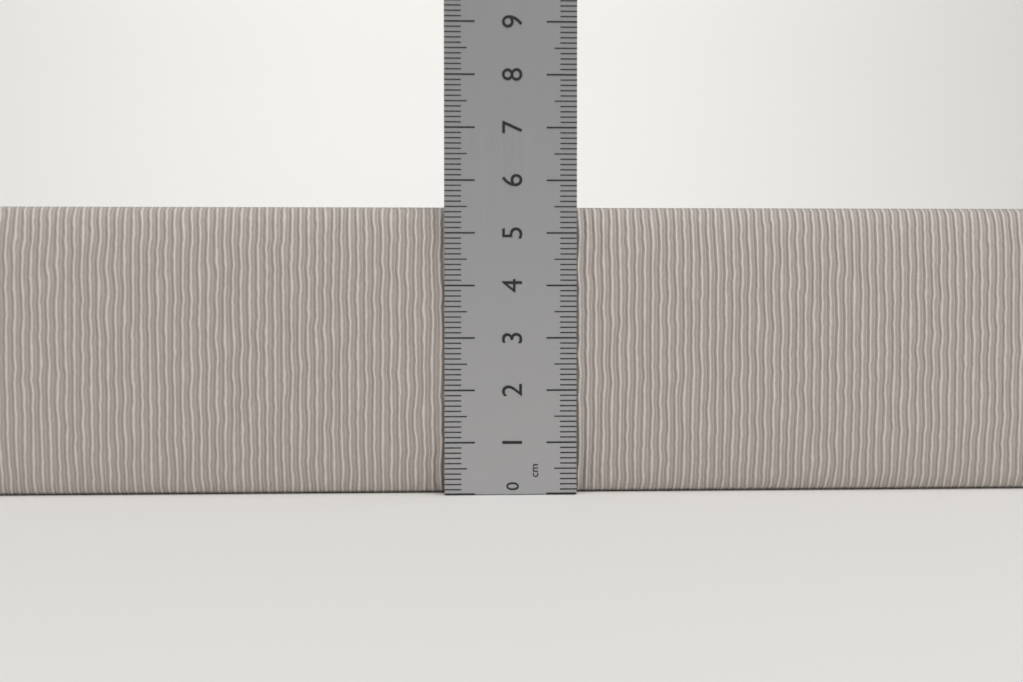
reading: 5.5 cm
